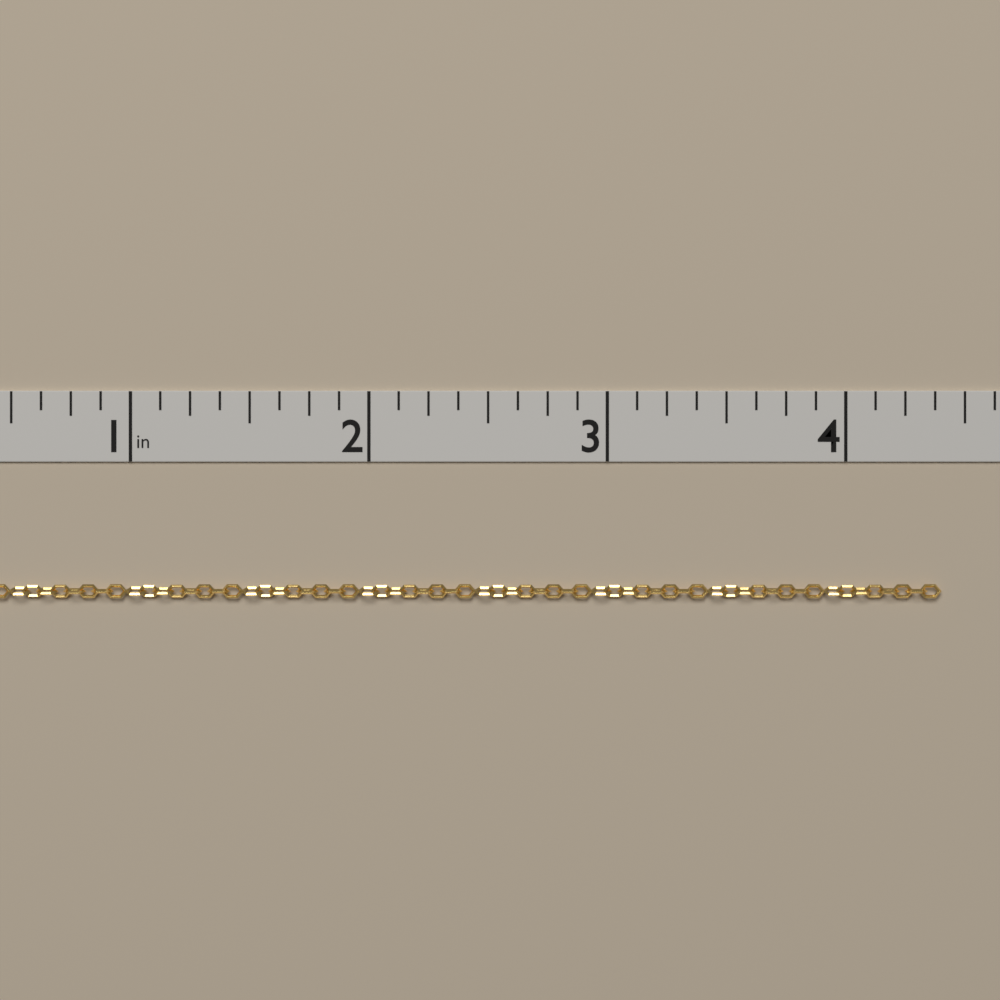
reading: 4.400 in
